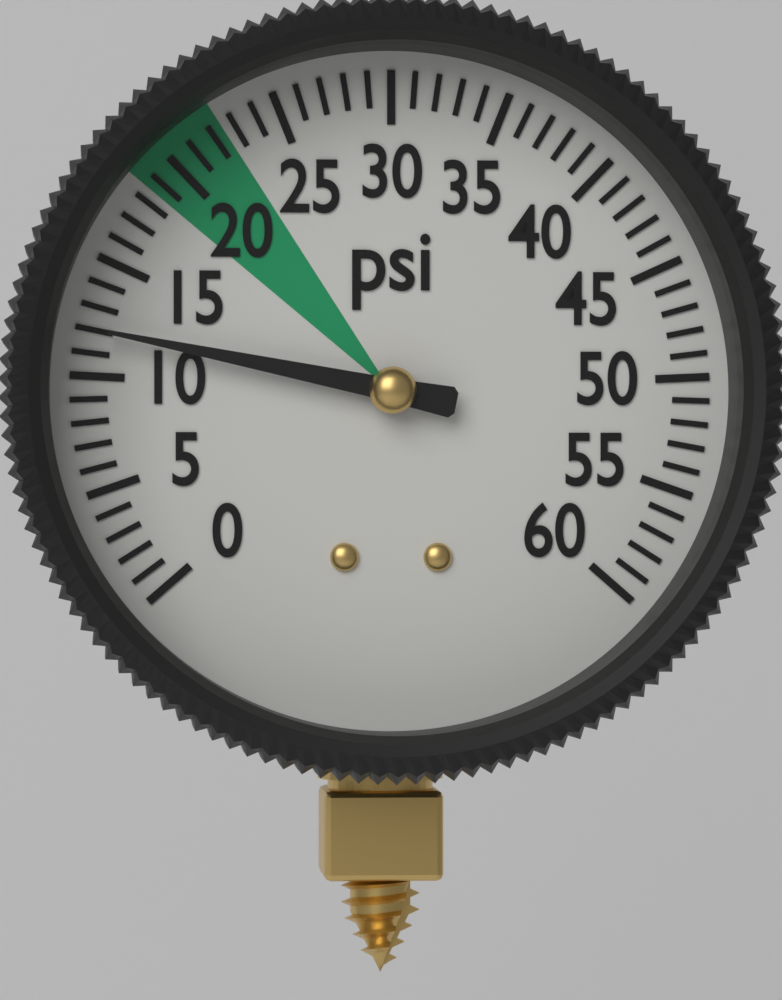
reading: 12 psi
